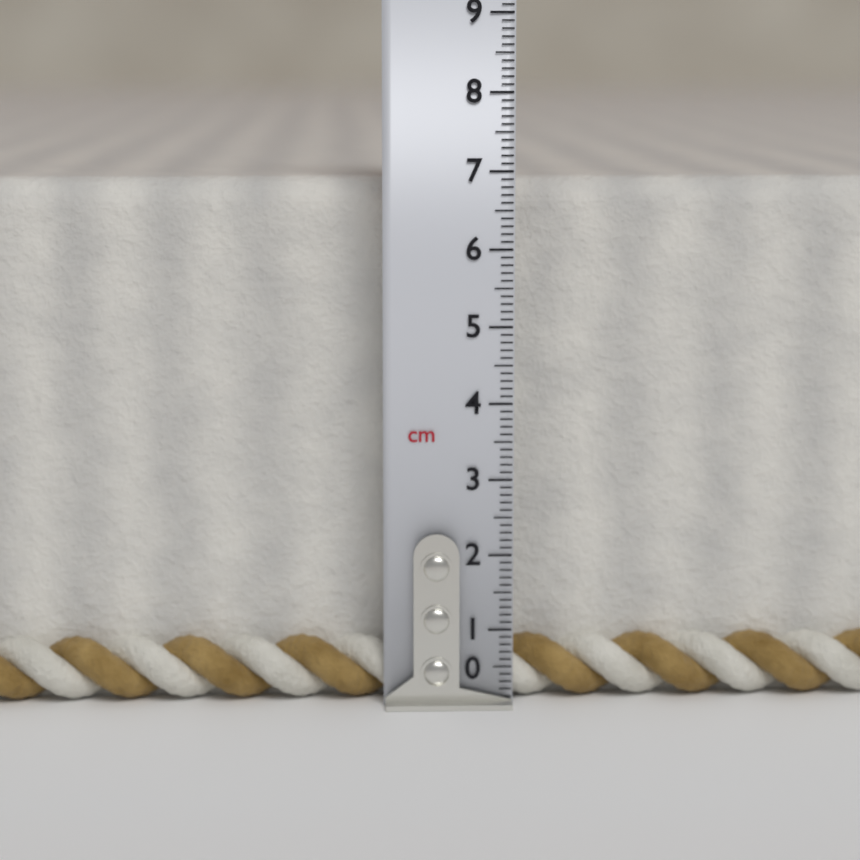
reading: 6.9 cm
